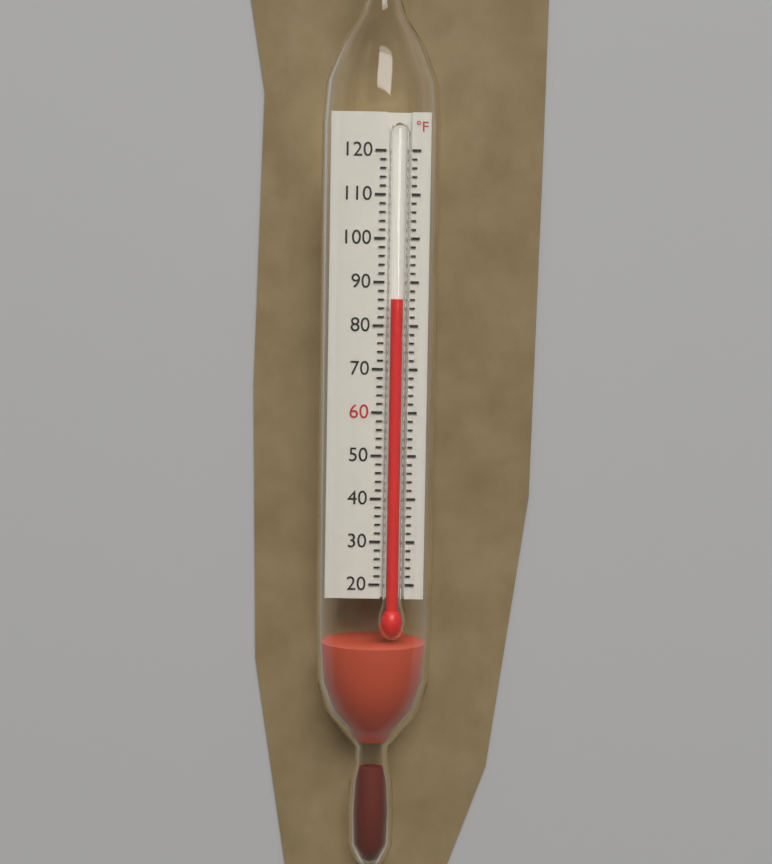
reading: 86 °F
